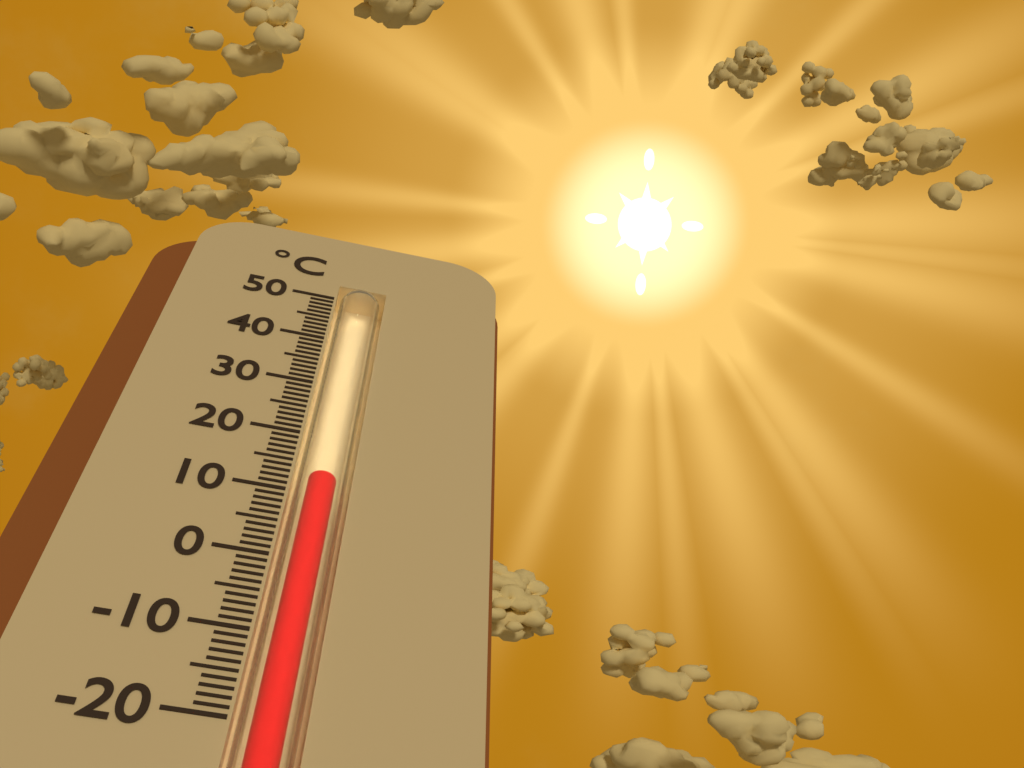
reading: 13 °C
